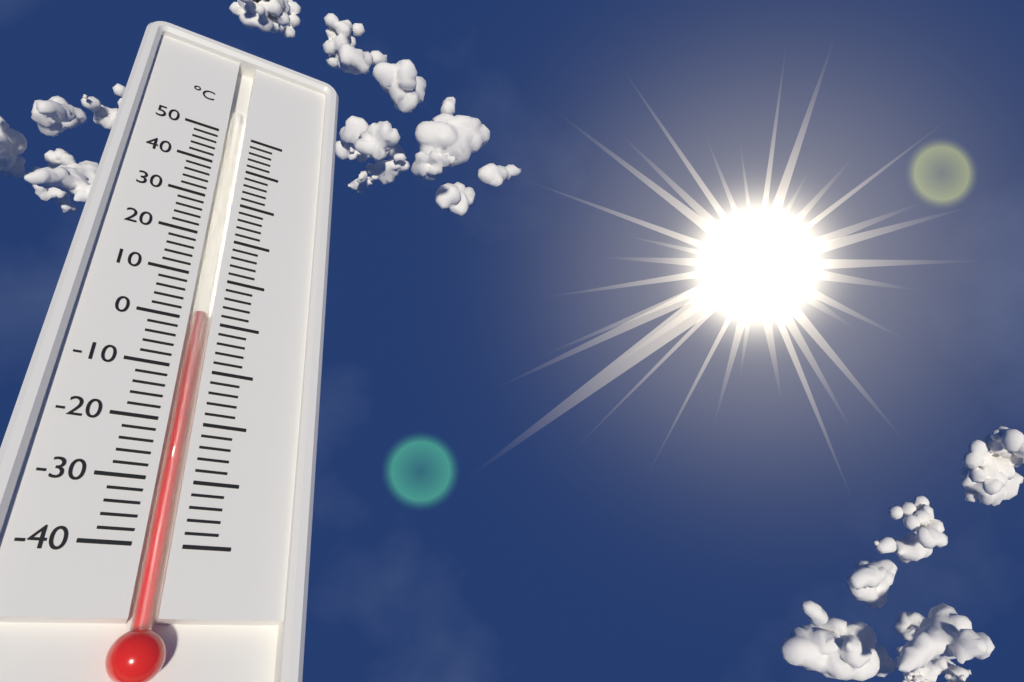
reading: 2 °C
